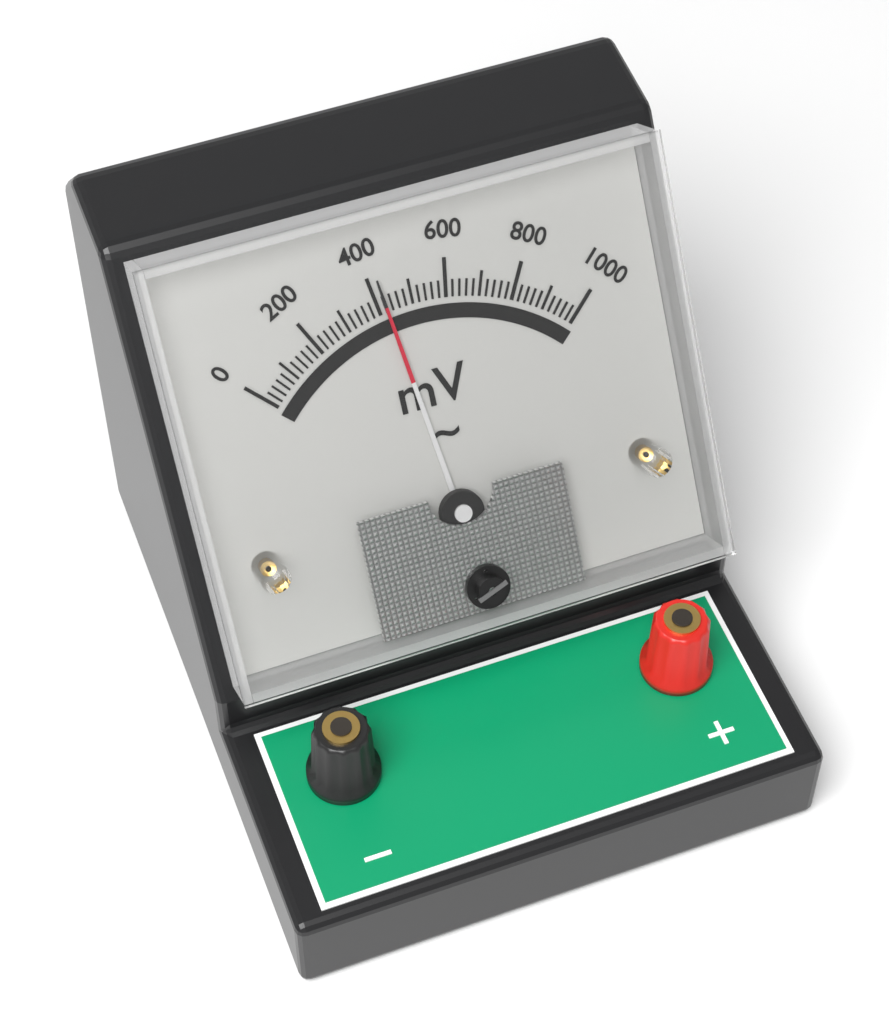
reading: 420 mV
